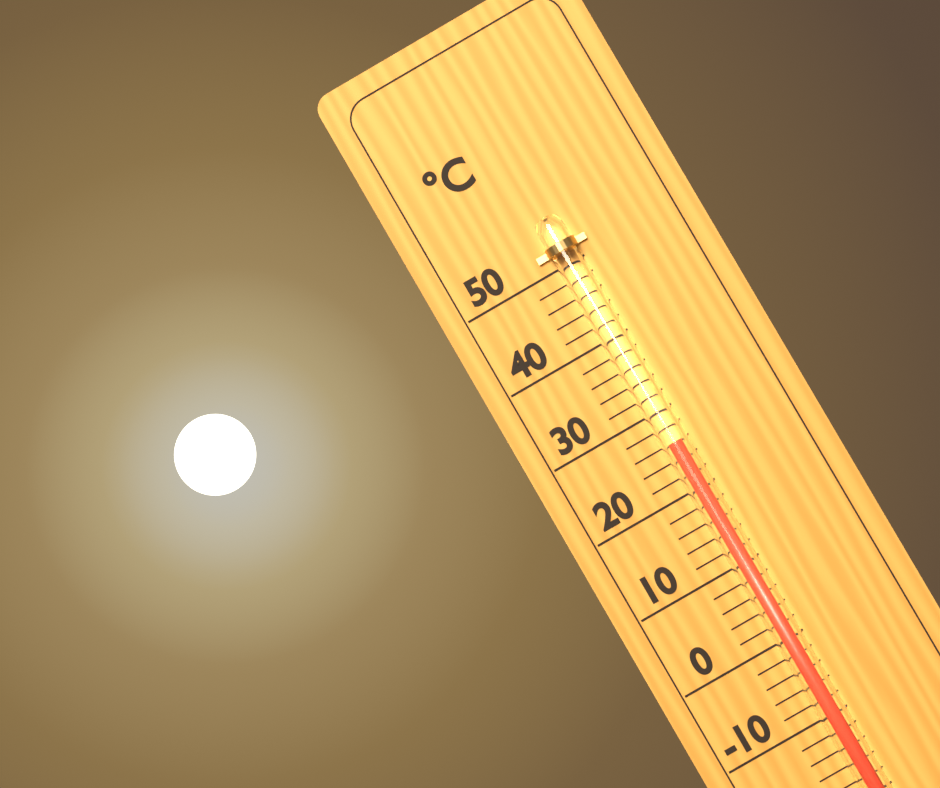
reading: 26 °C
